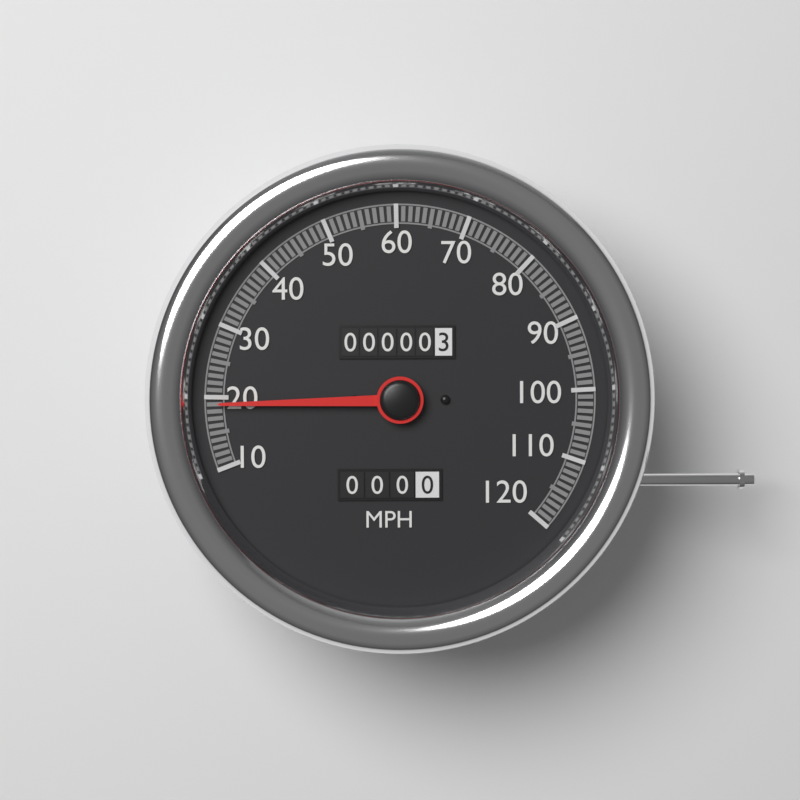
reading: 19 MPH
